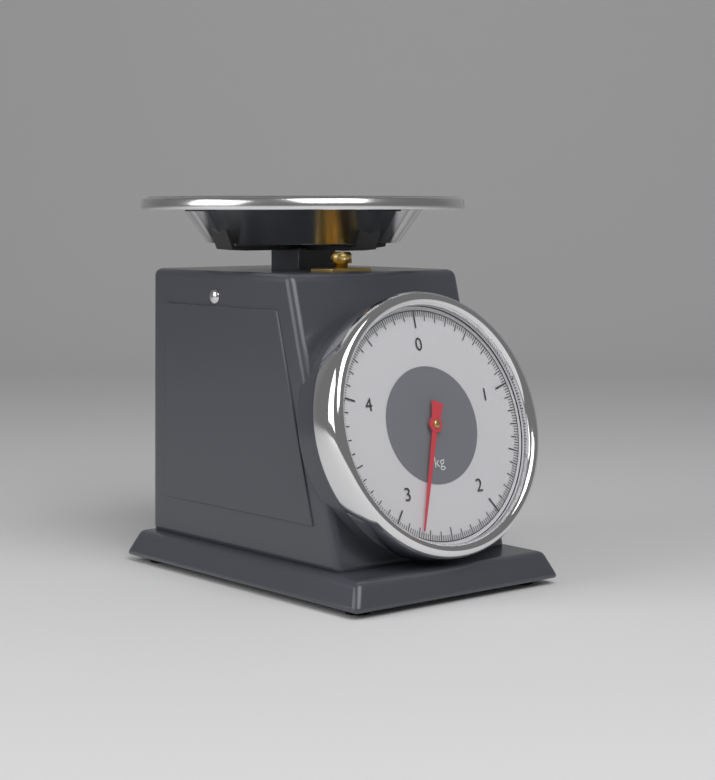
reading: 2.78 kg
